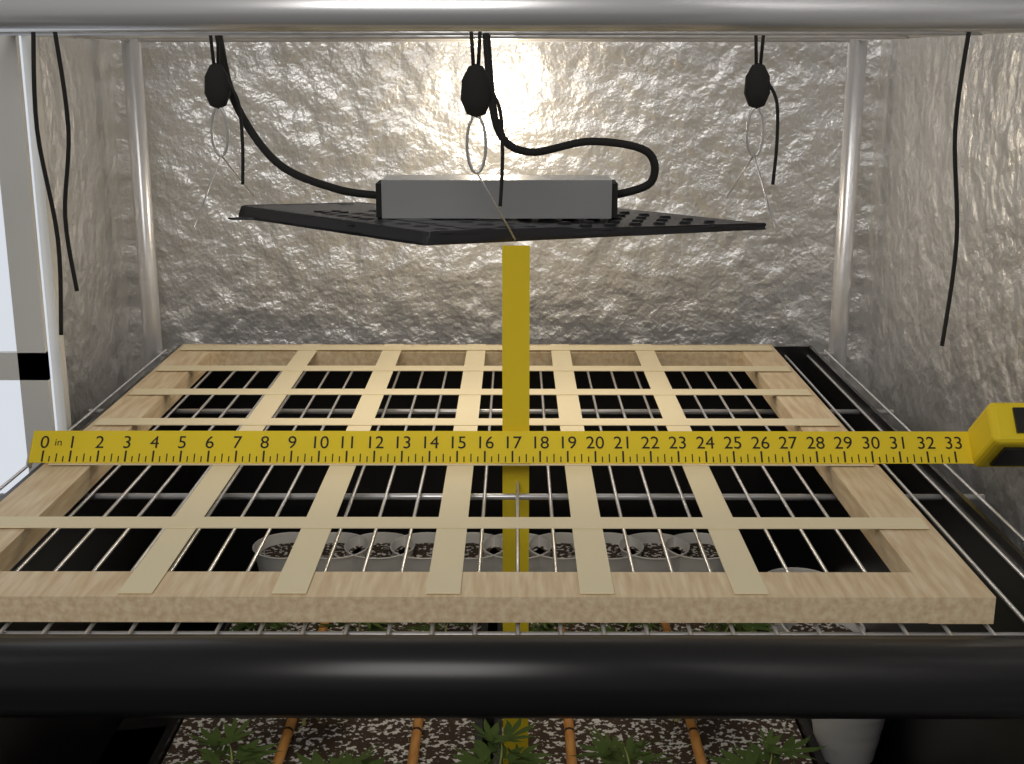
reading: 30.25 in
